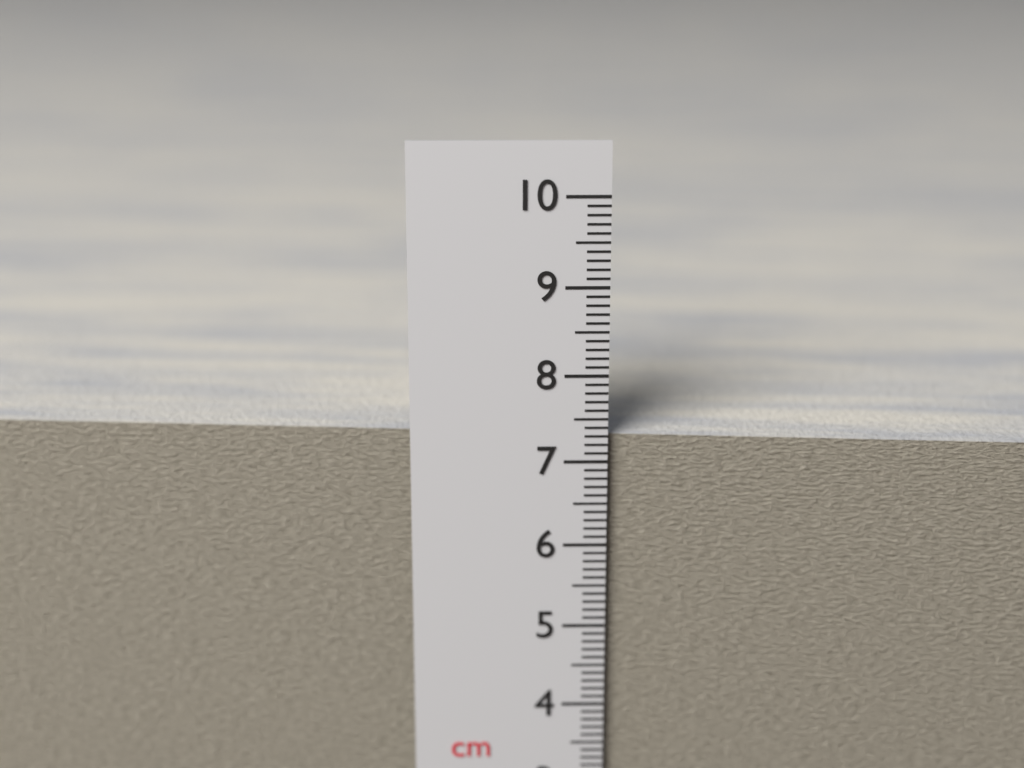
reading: 7.3 cm
